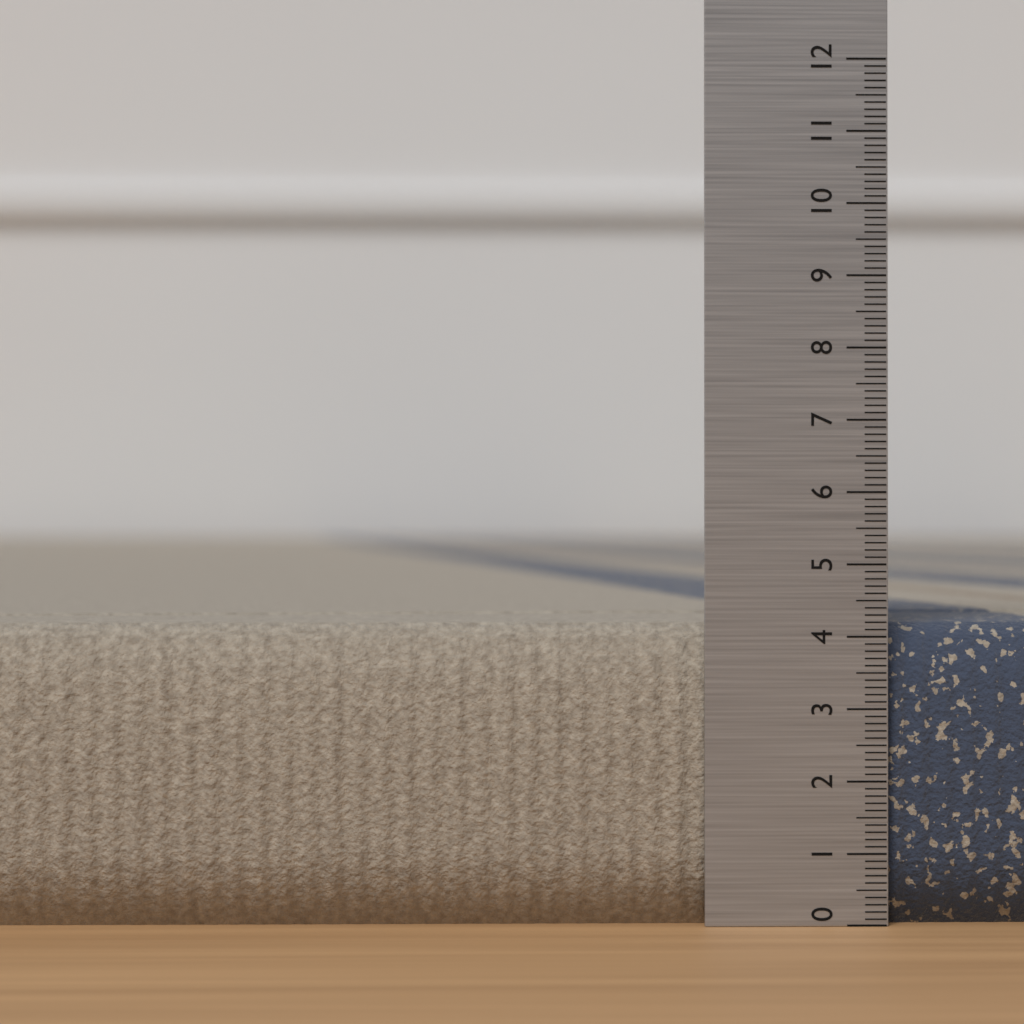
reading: 4.2 (no unit)
